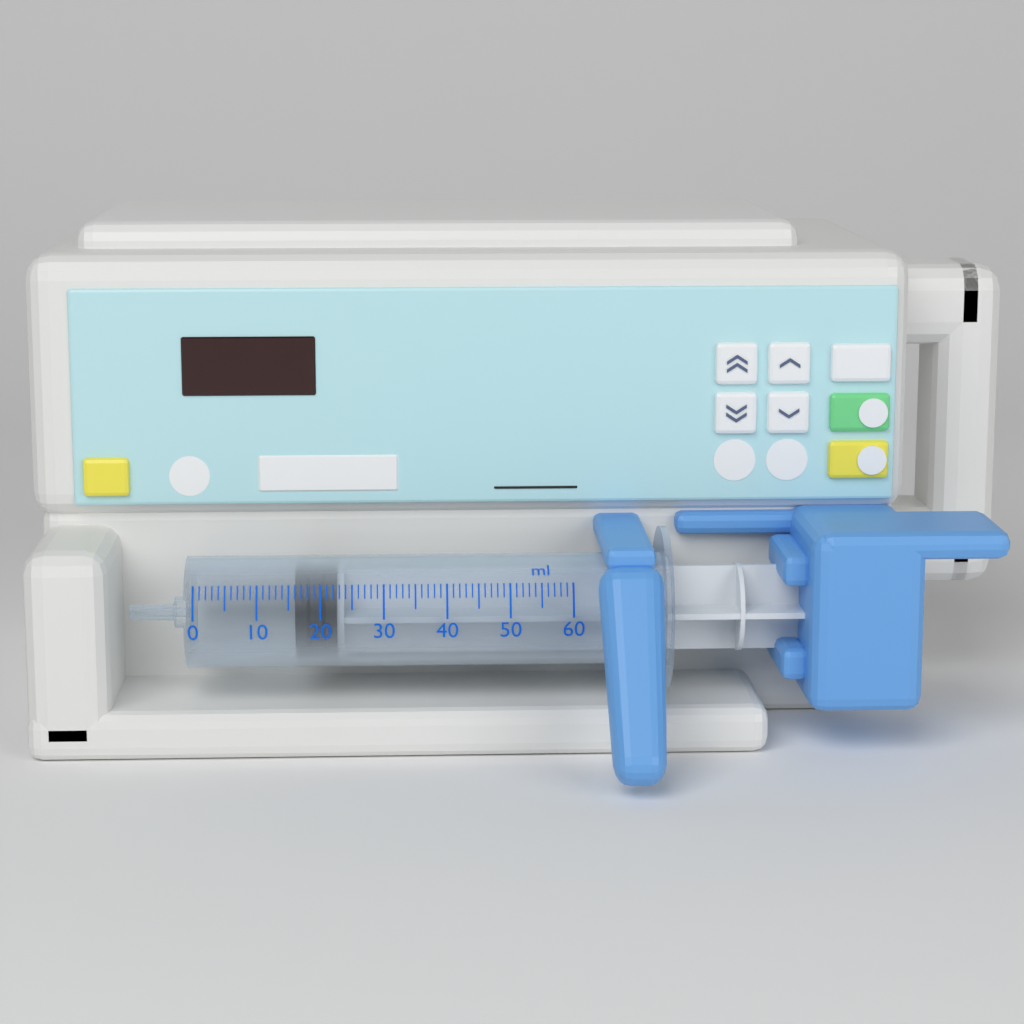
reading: 16 ml
